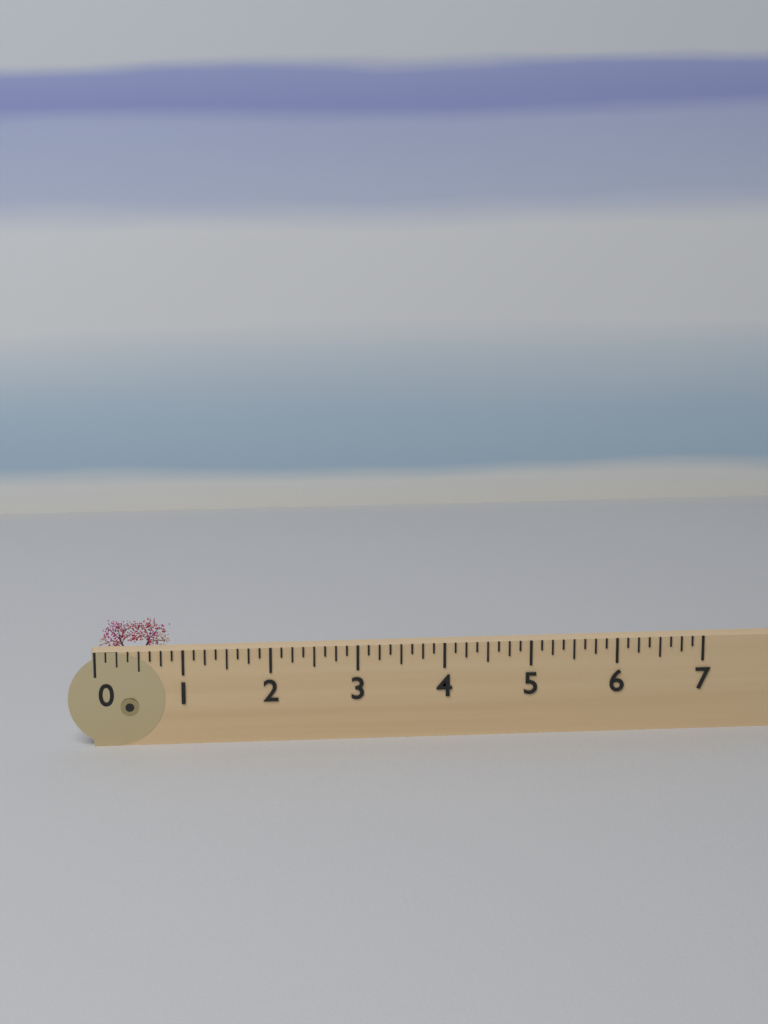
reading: 0.875 (no unit)
